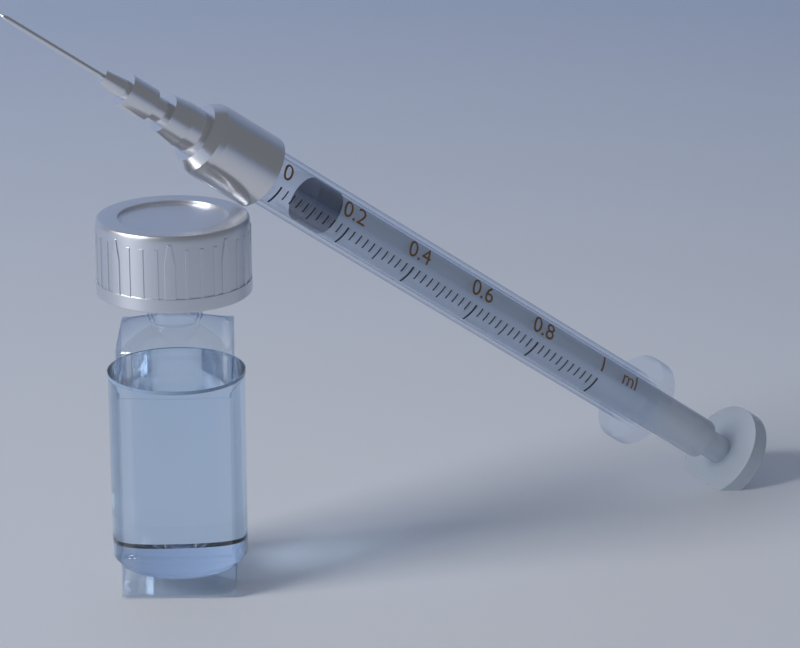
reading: 0.10 ml
